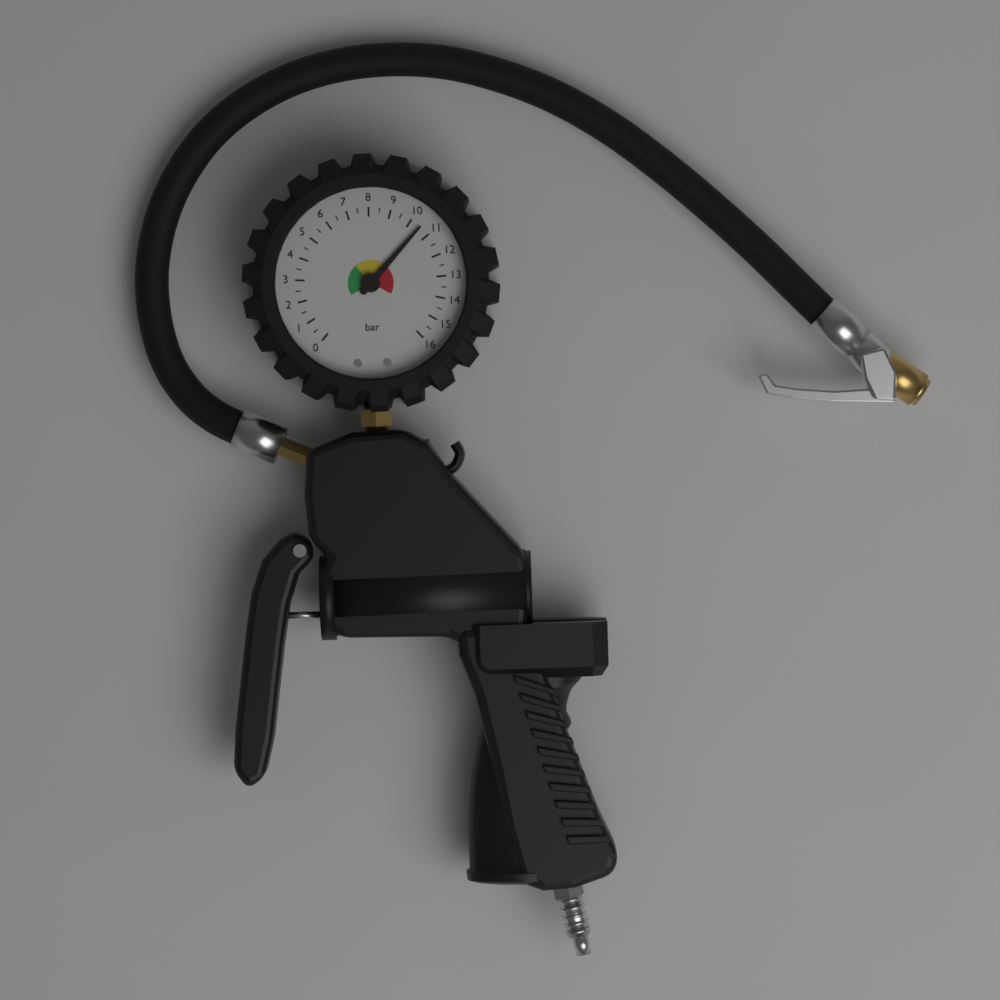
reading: 10.5 bar
